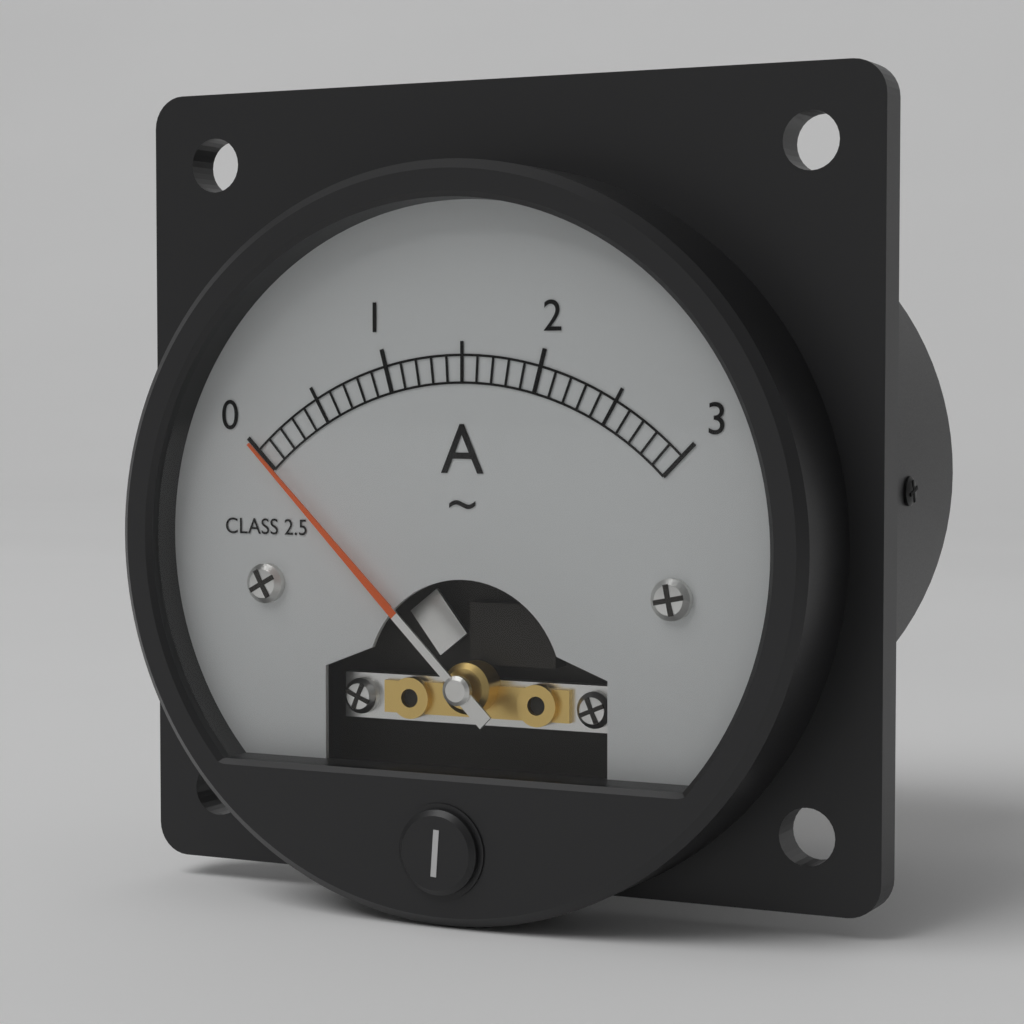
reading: 0.0 A
